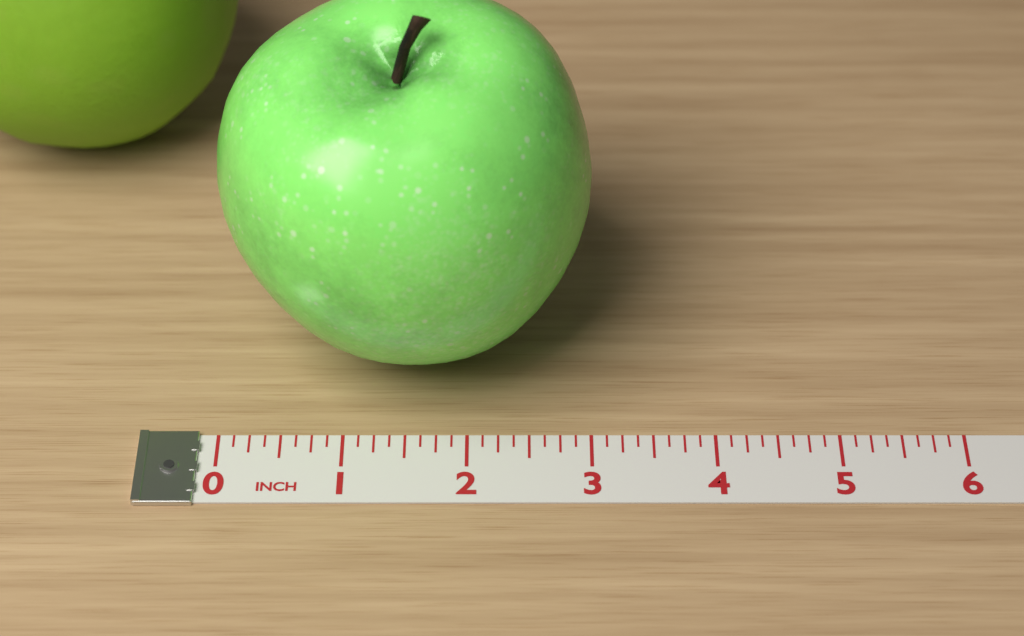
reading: 3.000 inch
